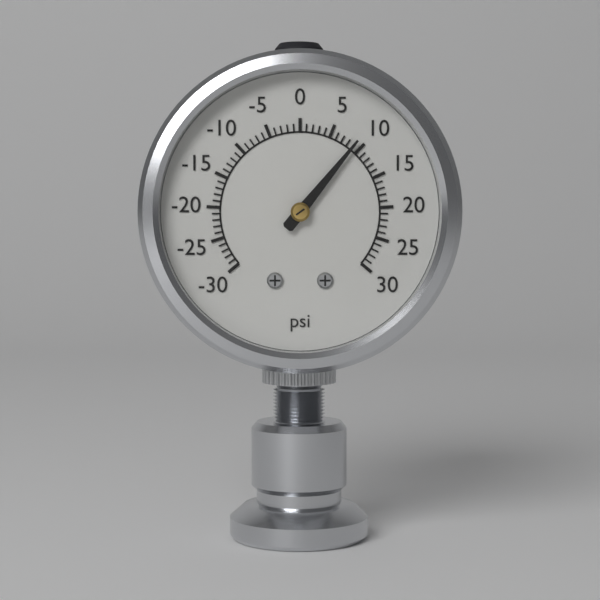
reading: 9 psi
